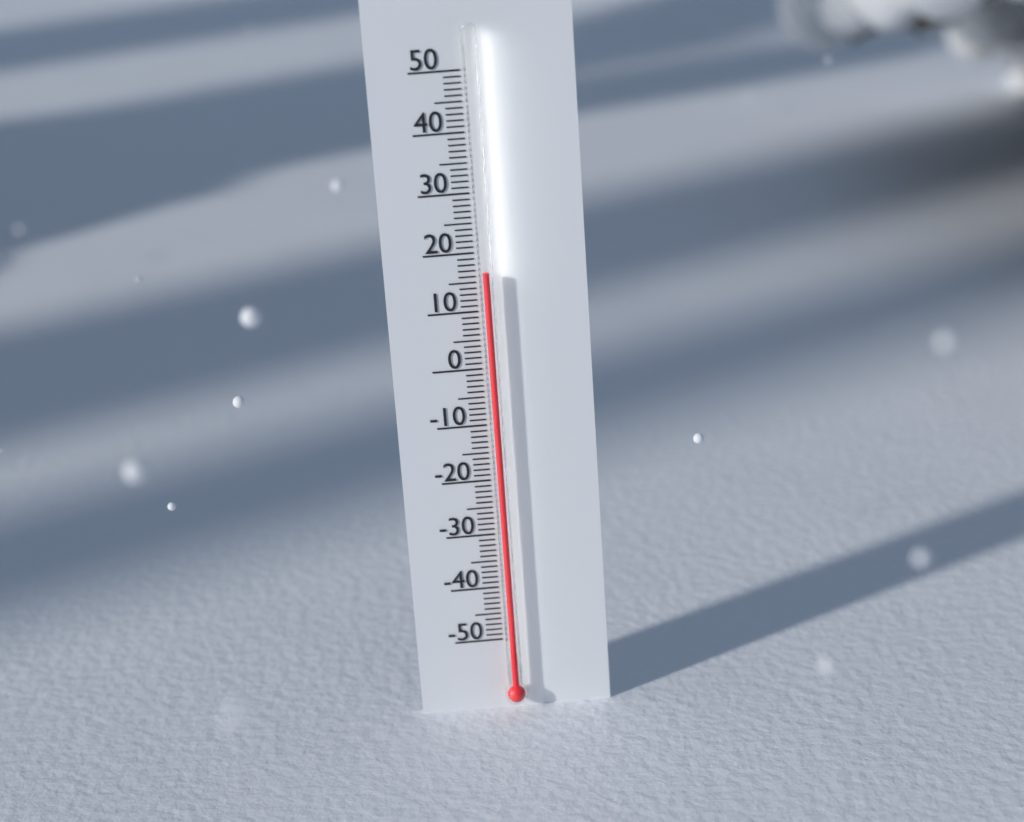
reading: 17 (no unit)
